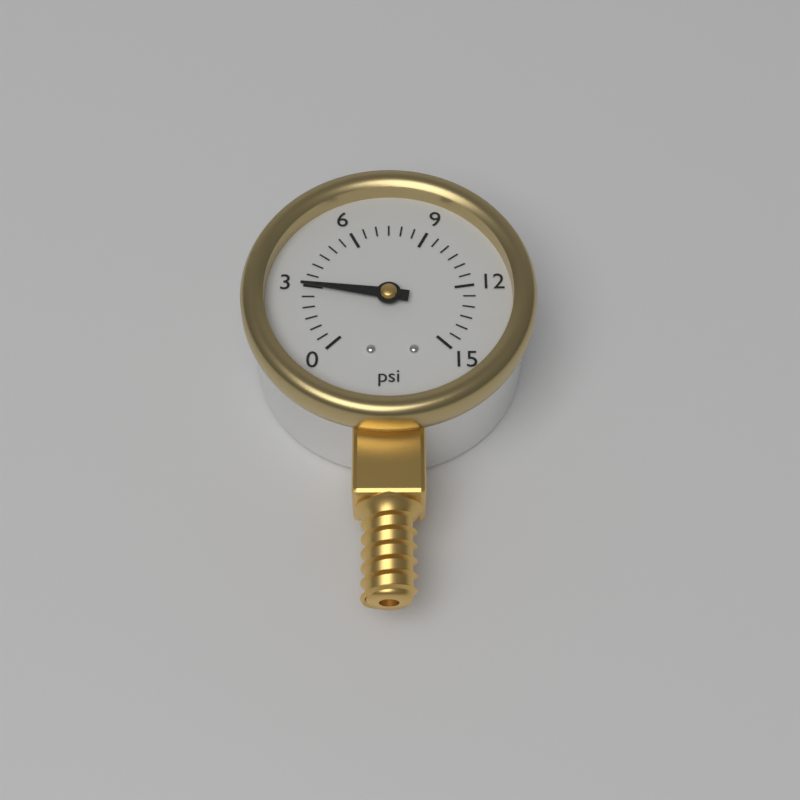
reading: 3.0 psi
